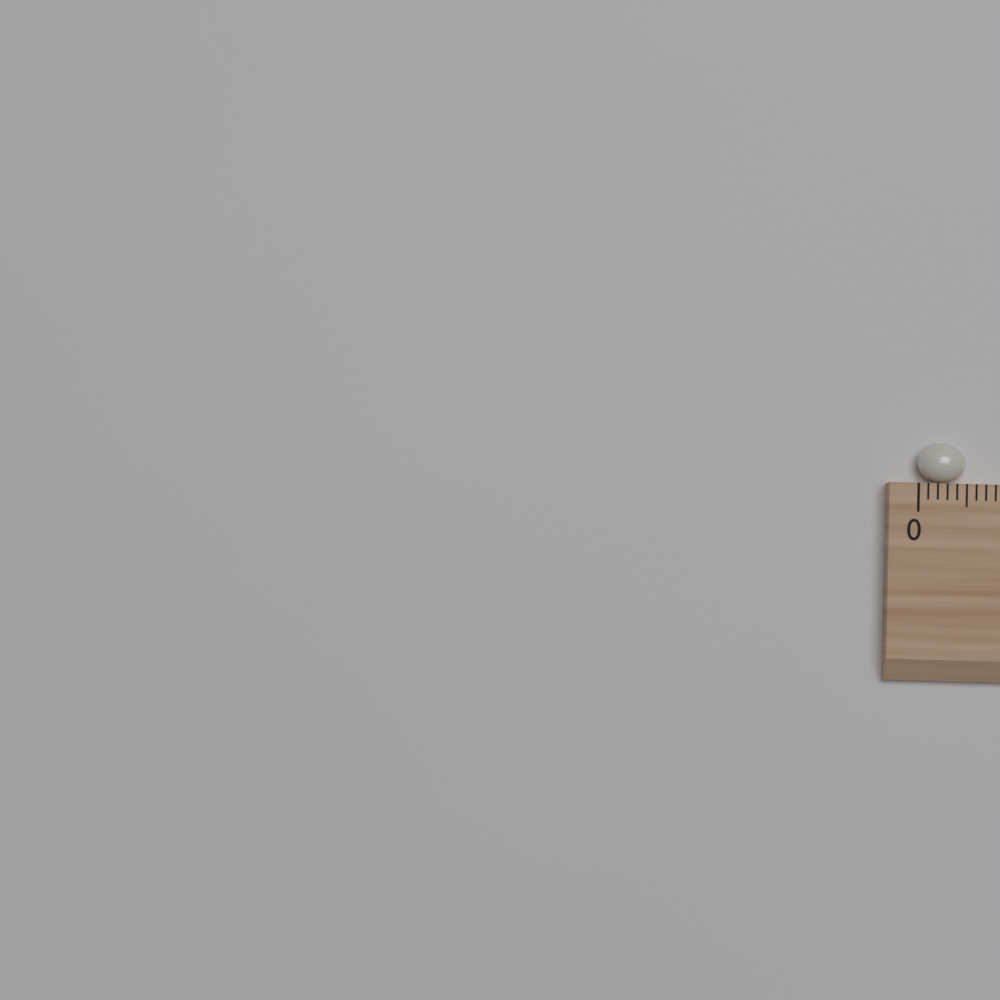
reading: 0.5 (no unit)
